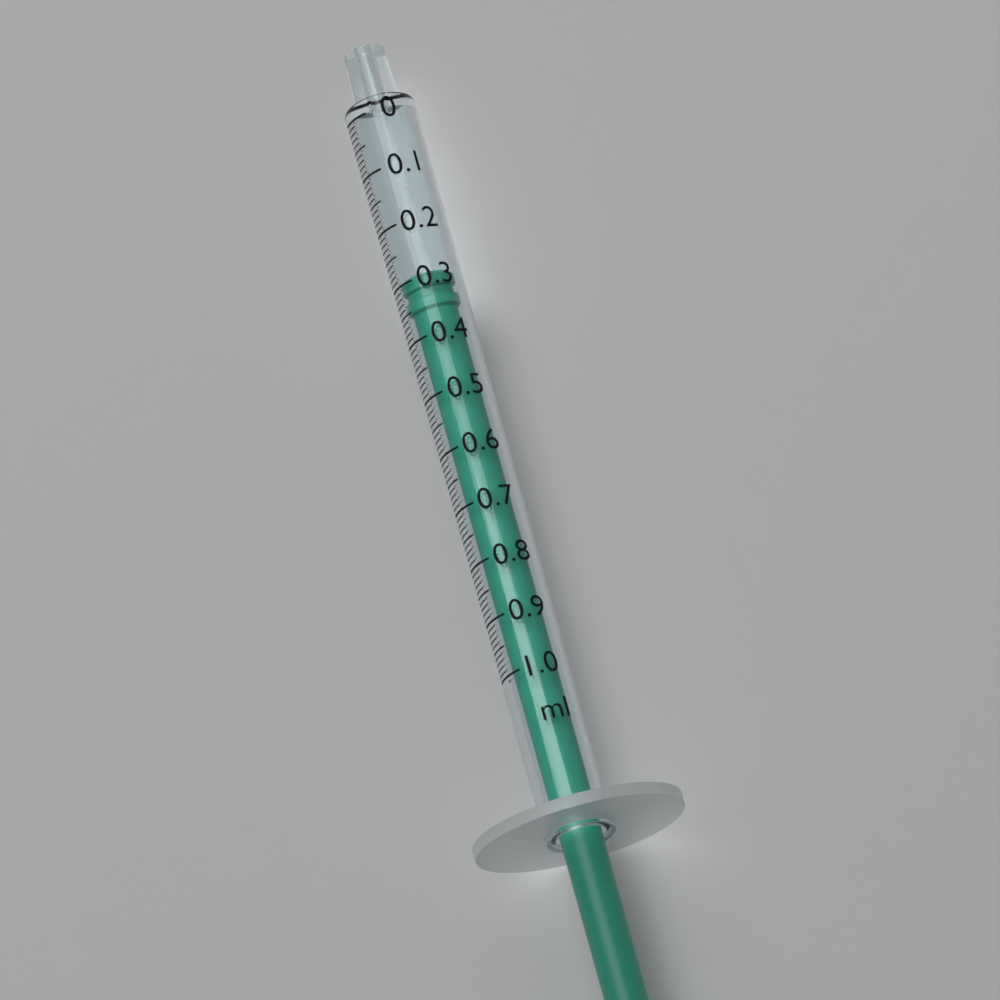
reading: 0.29 ml
